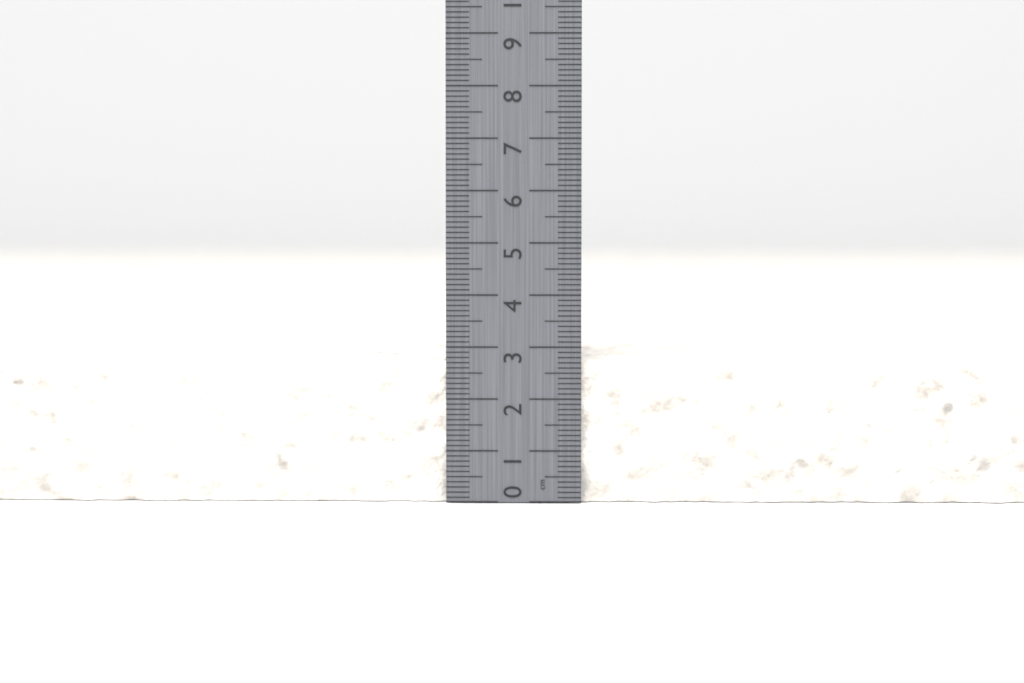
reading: 2.8 cm
